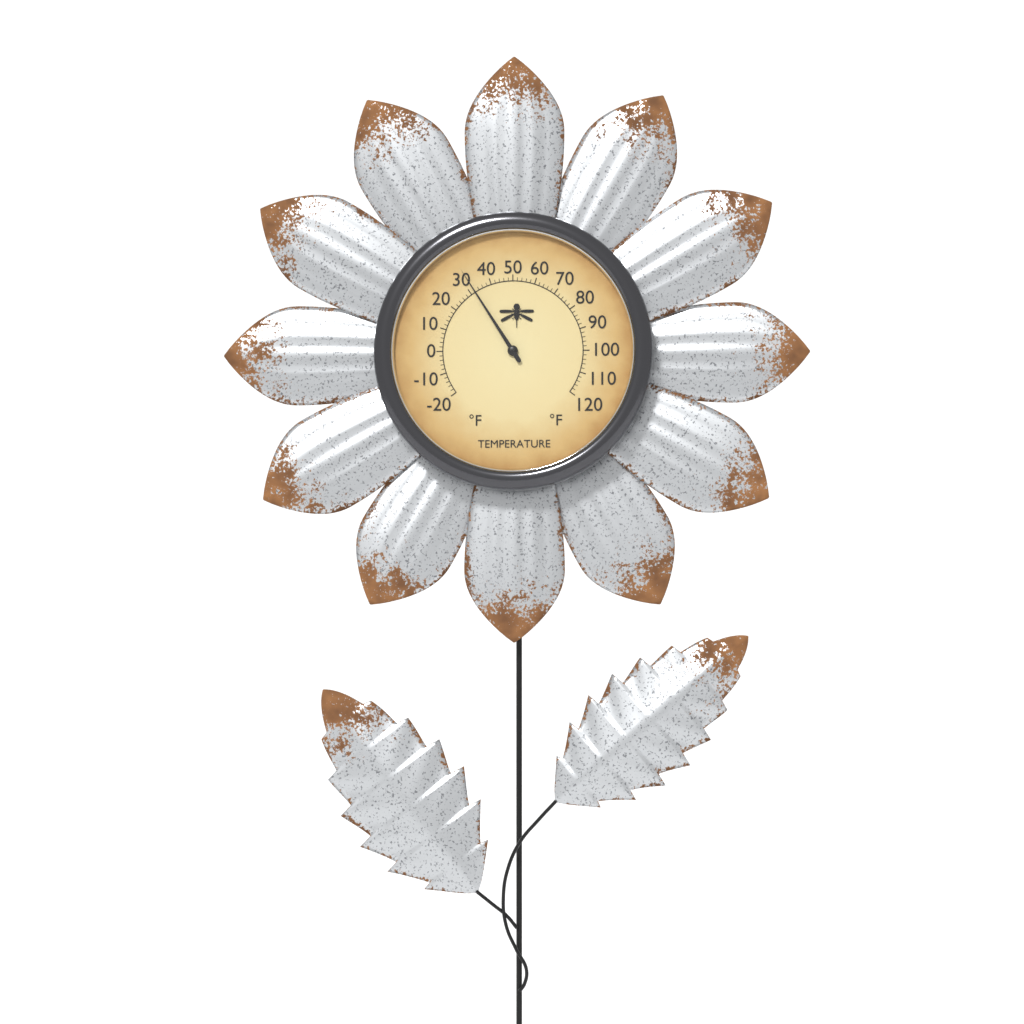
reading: 32 °F
